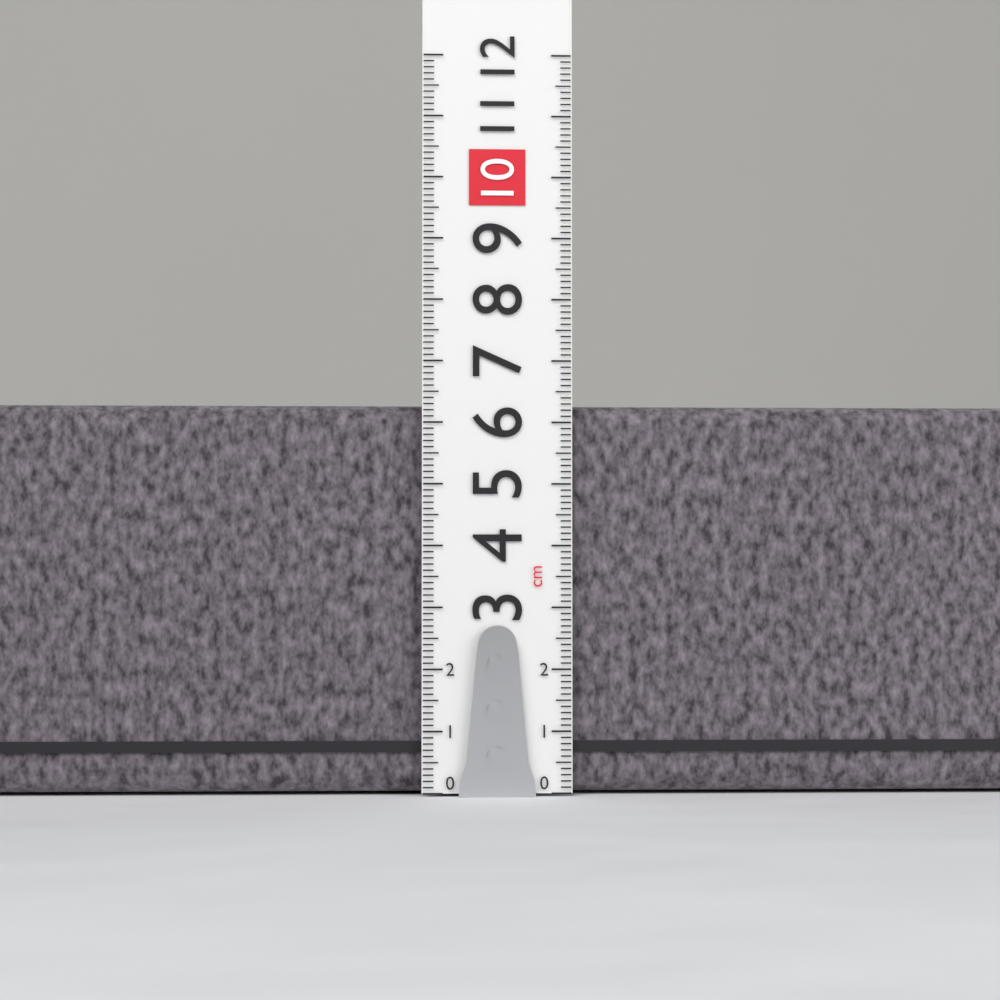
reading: 6.3 cm
